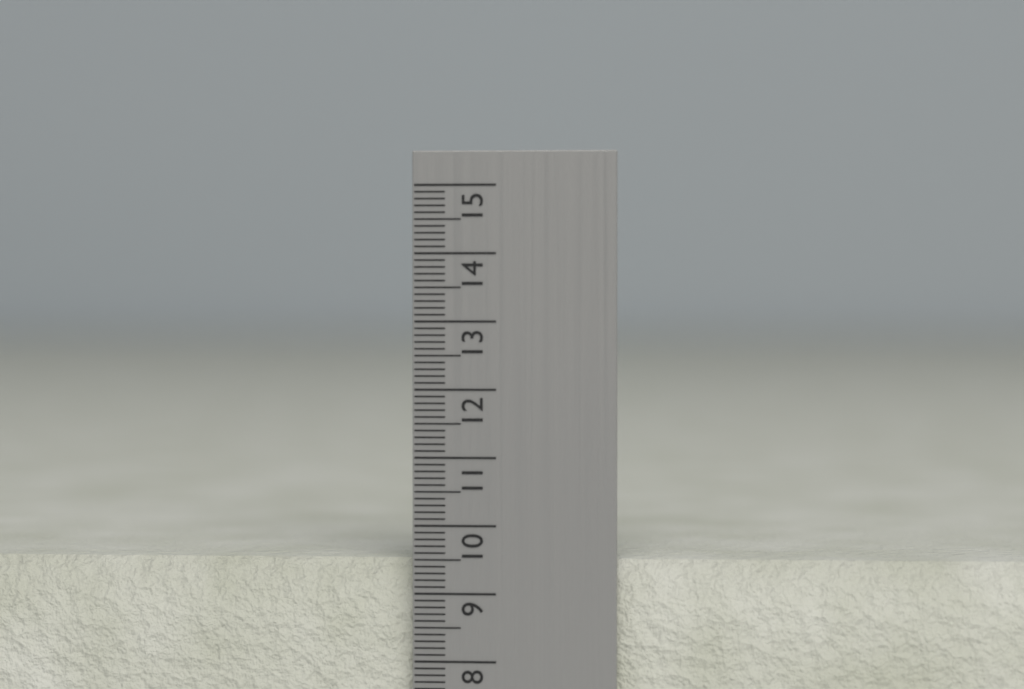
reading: 9.5 cm
